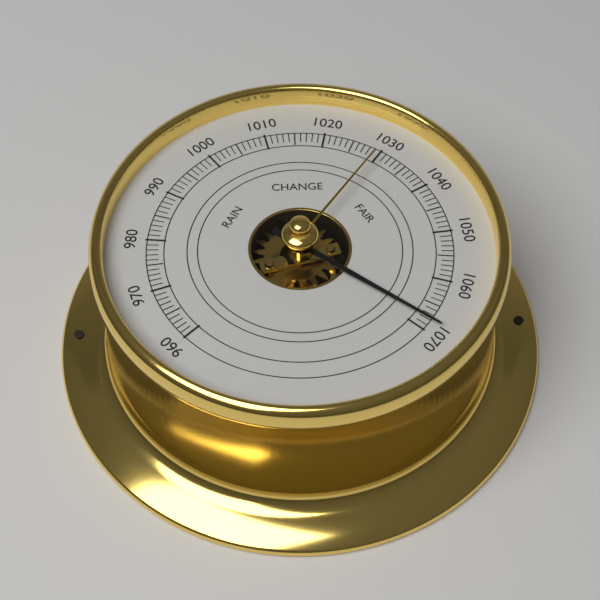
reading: 1068 (no unit)
